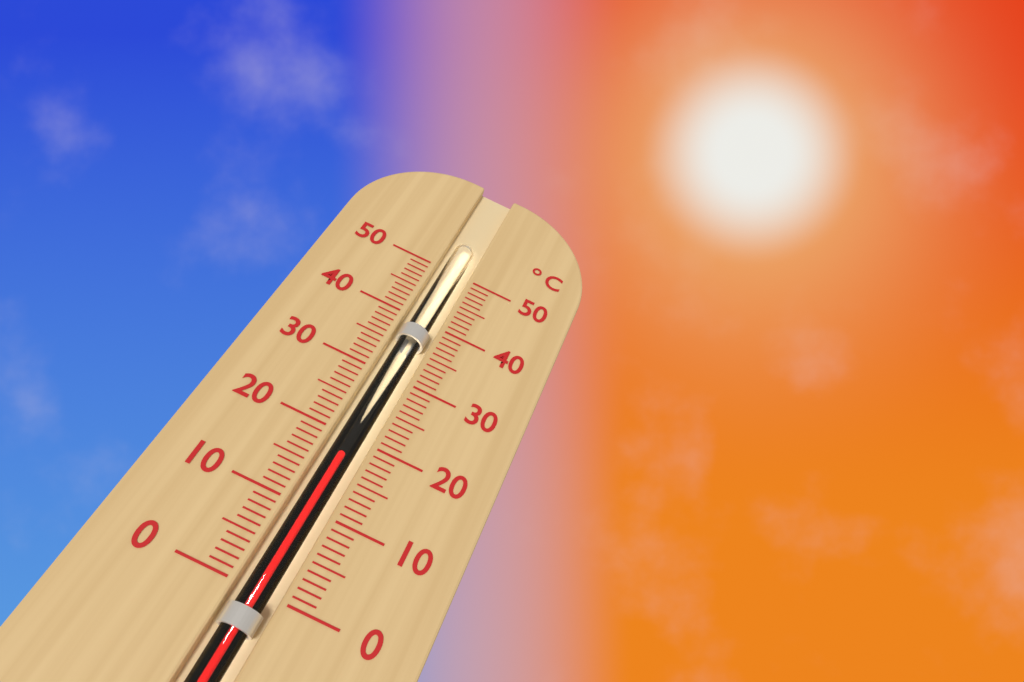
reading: 18 °C
